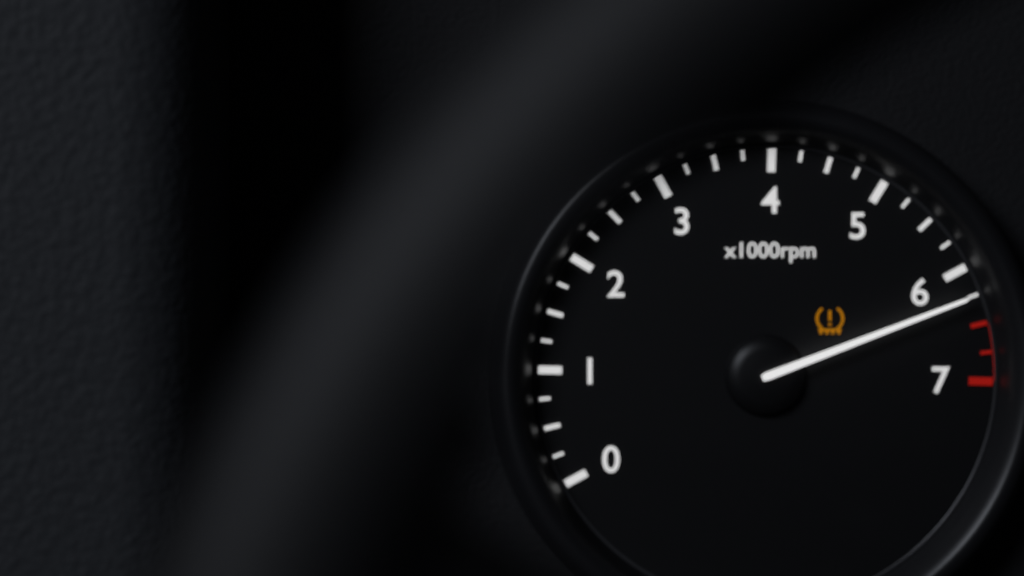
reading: 6250 rpm
